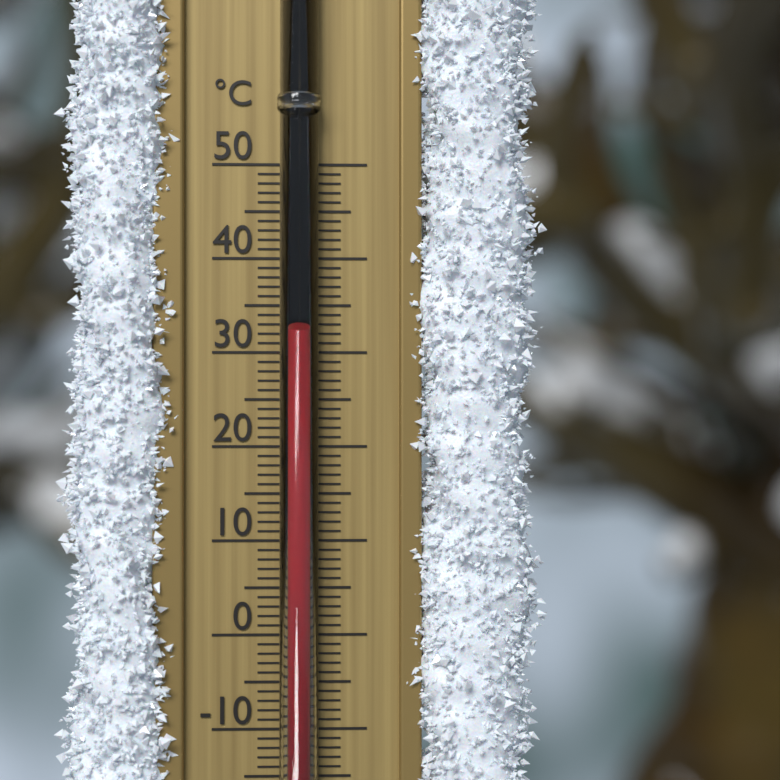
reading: 32 °C
